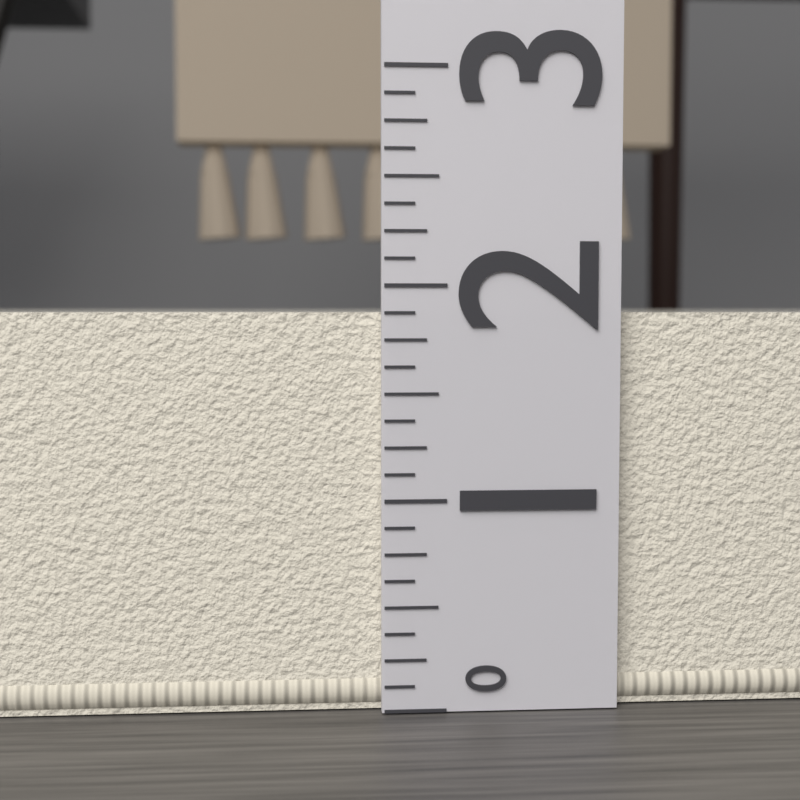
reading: 1.875 (no unit)
